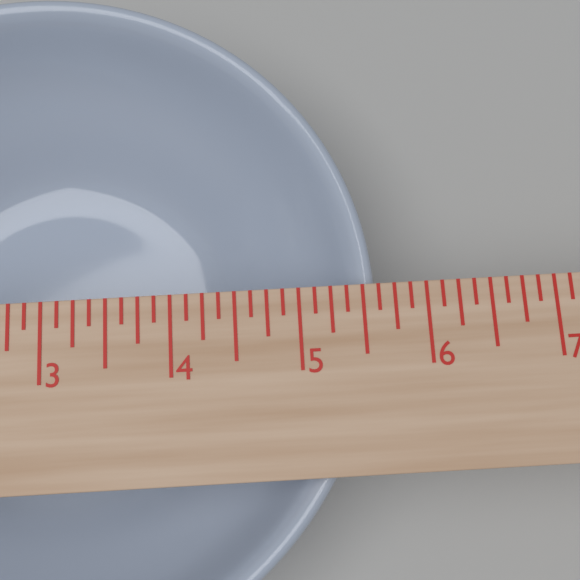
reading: 5.625 in
